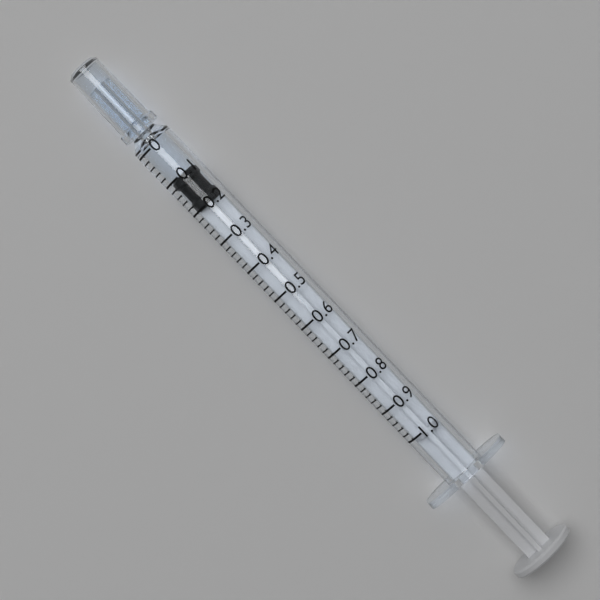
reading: 0.10 (no unit)
